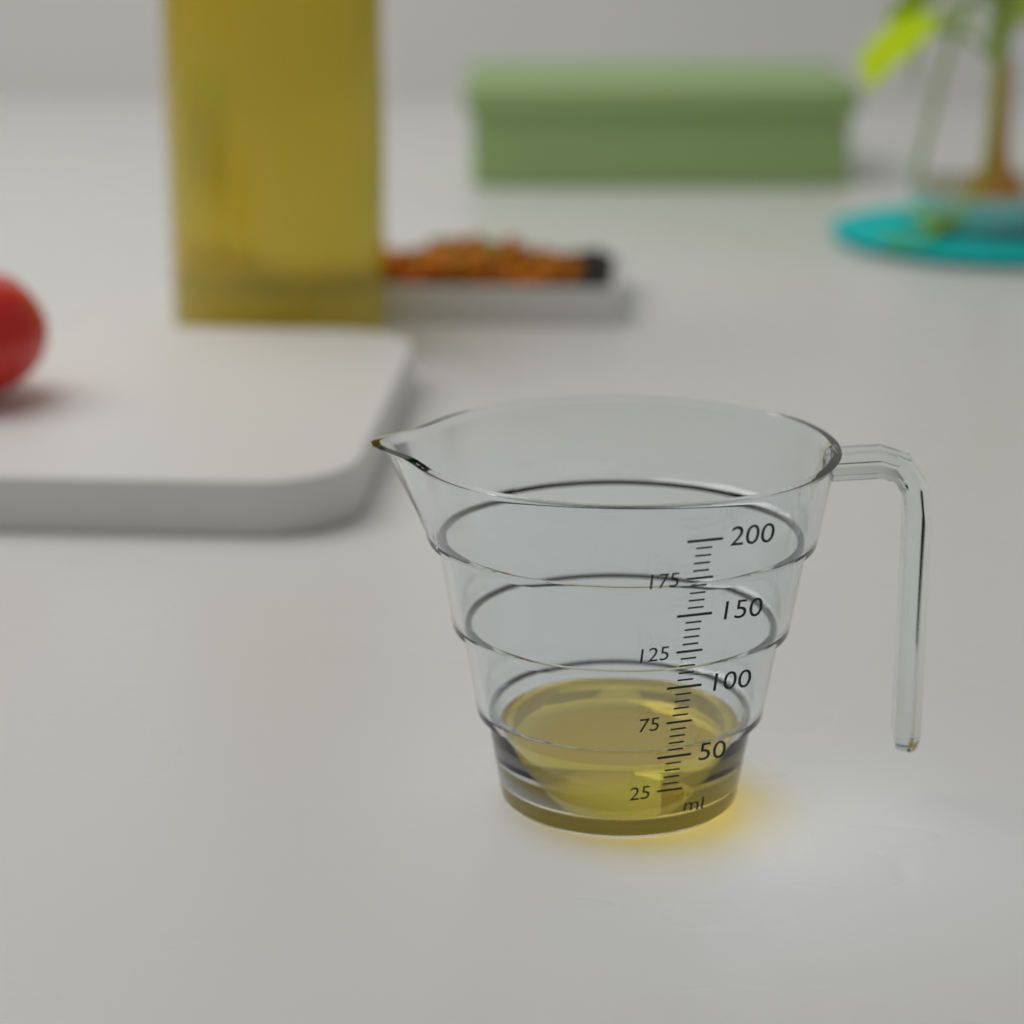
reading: 40 ml
